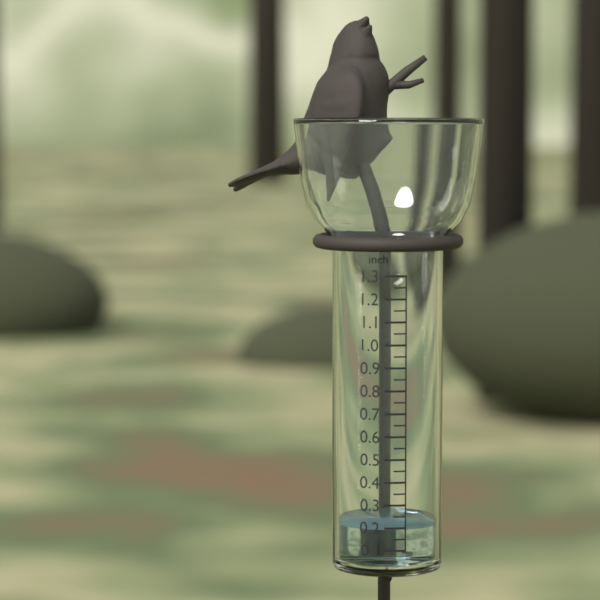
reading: 0.20 inch
